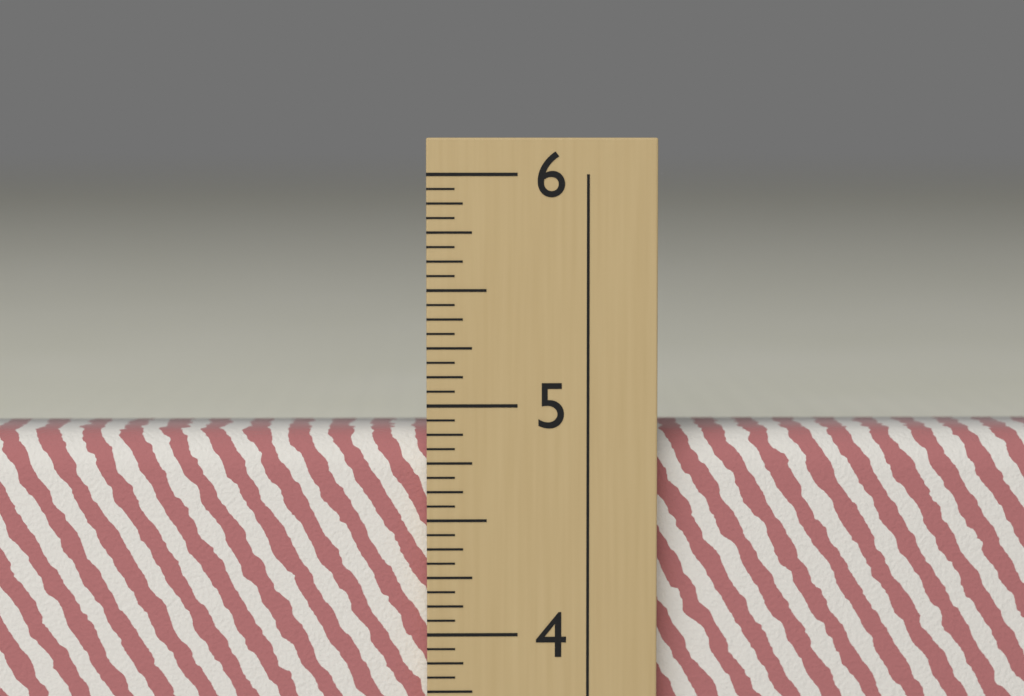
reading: 4.8750 in
